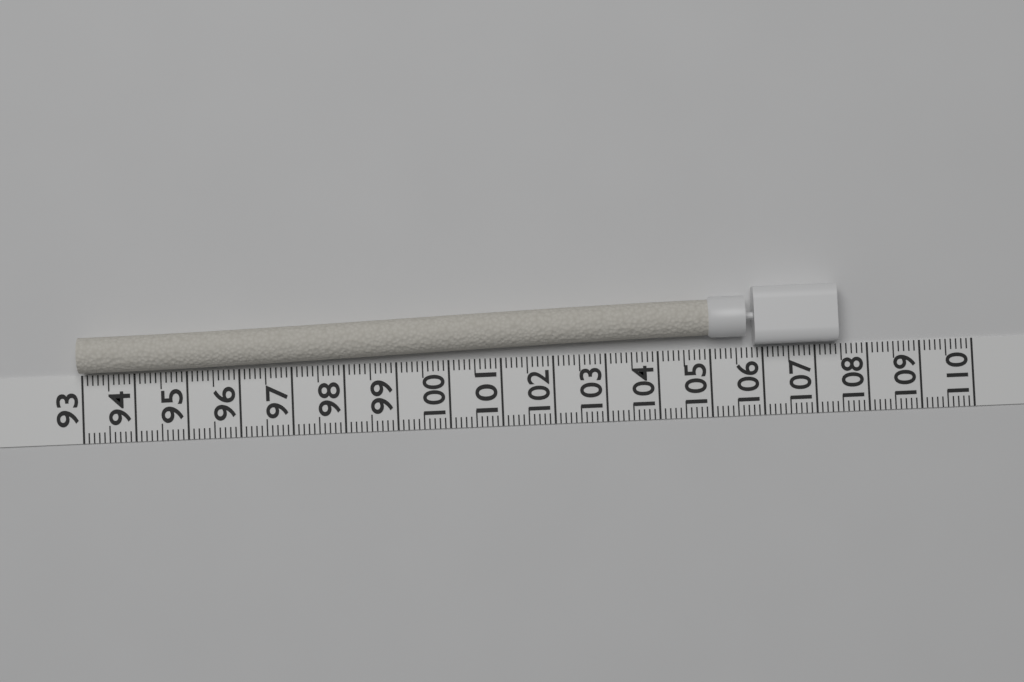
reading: 107.4 (no unit)
